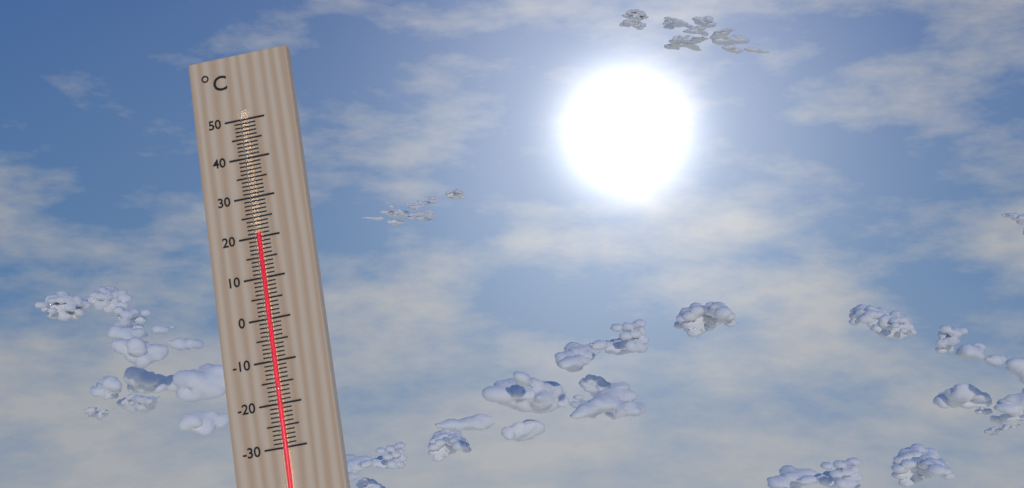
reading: 21 °C
